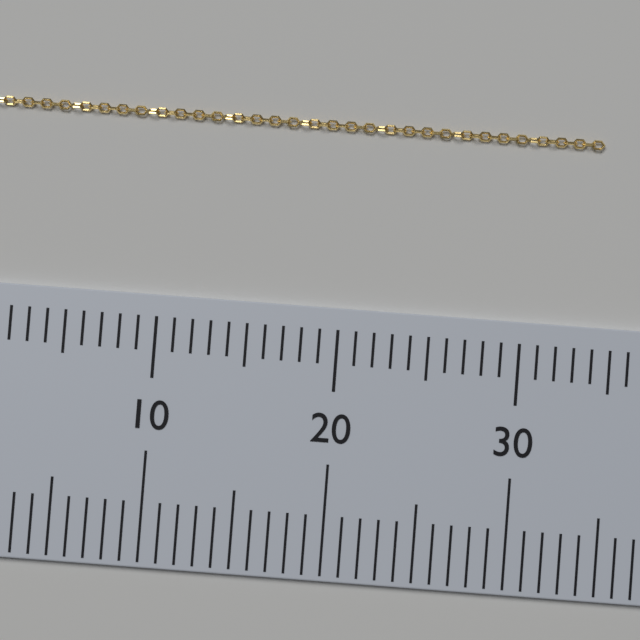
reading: 34 (no unit)
